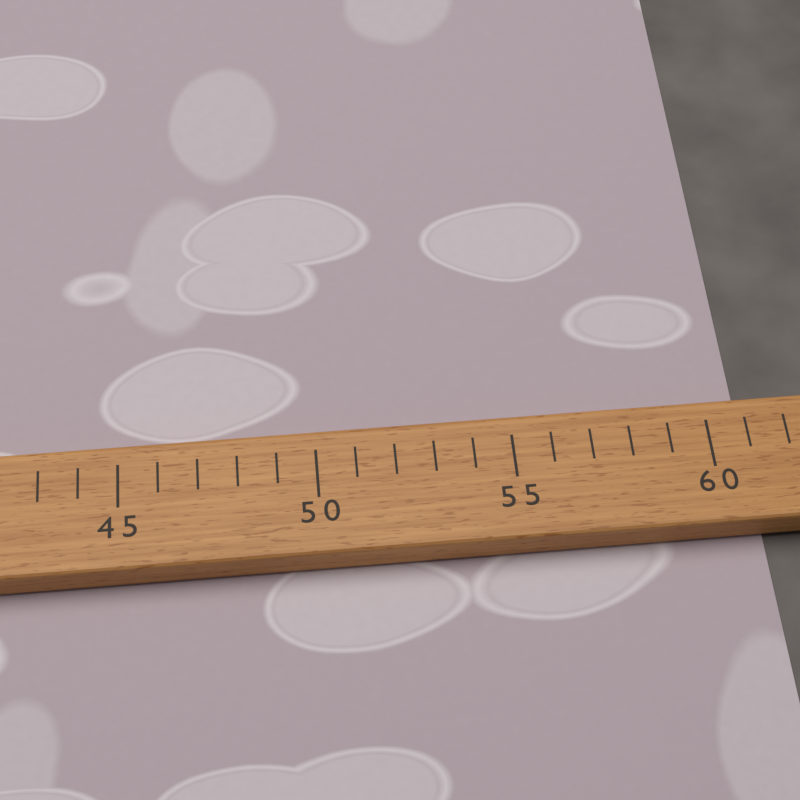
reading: 61 (no unit)
